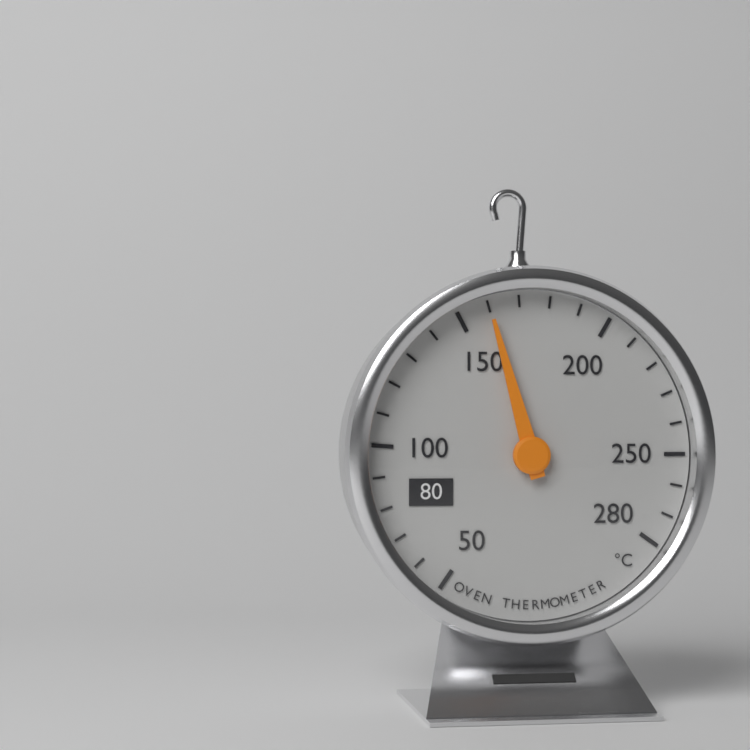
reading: 160 °C
